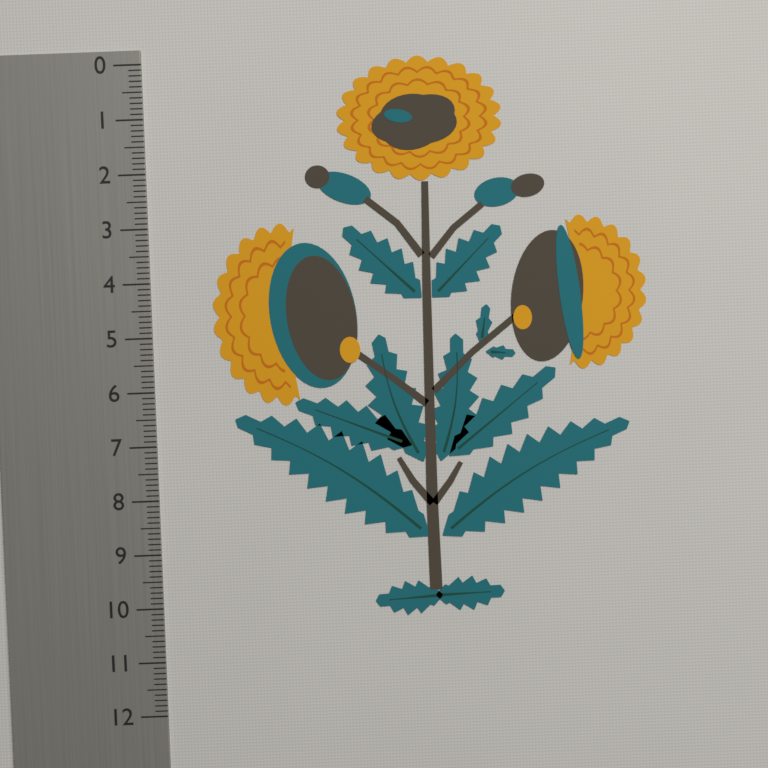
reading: 10.3 (no unit)
